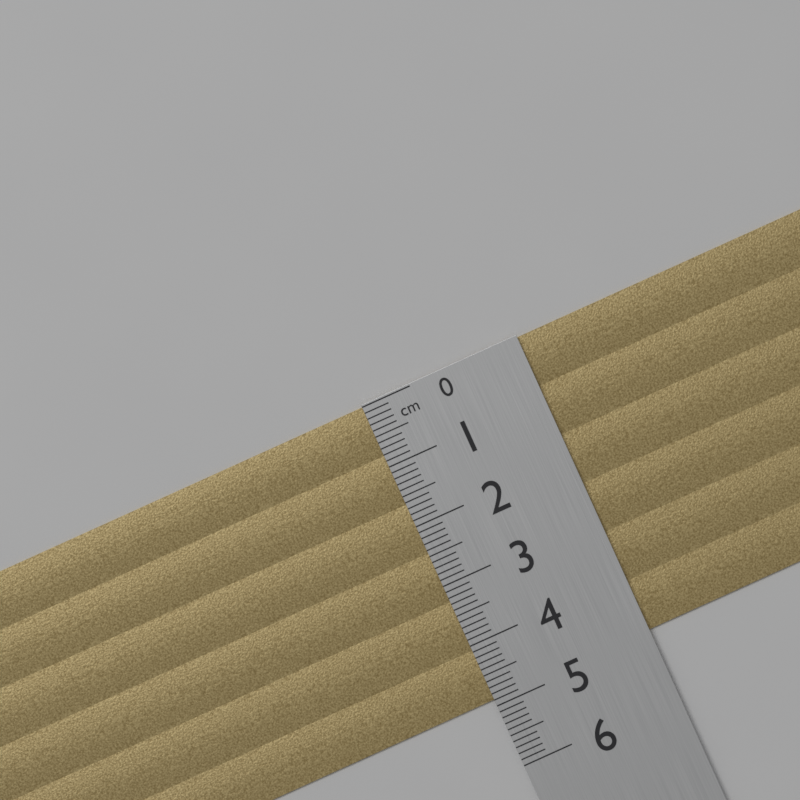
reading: 4.9 cm
